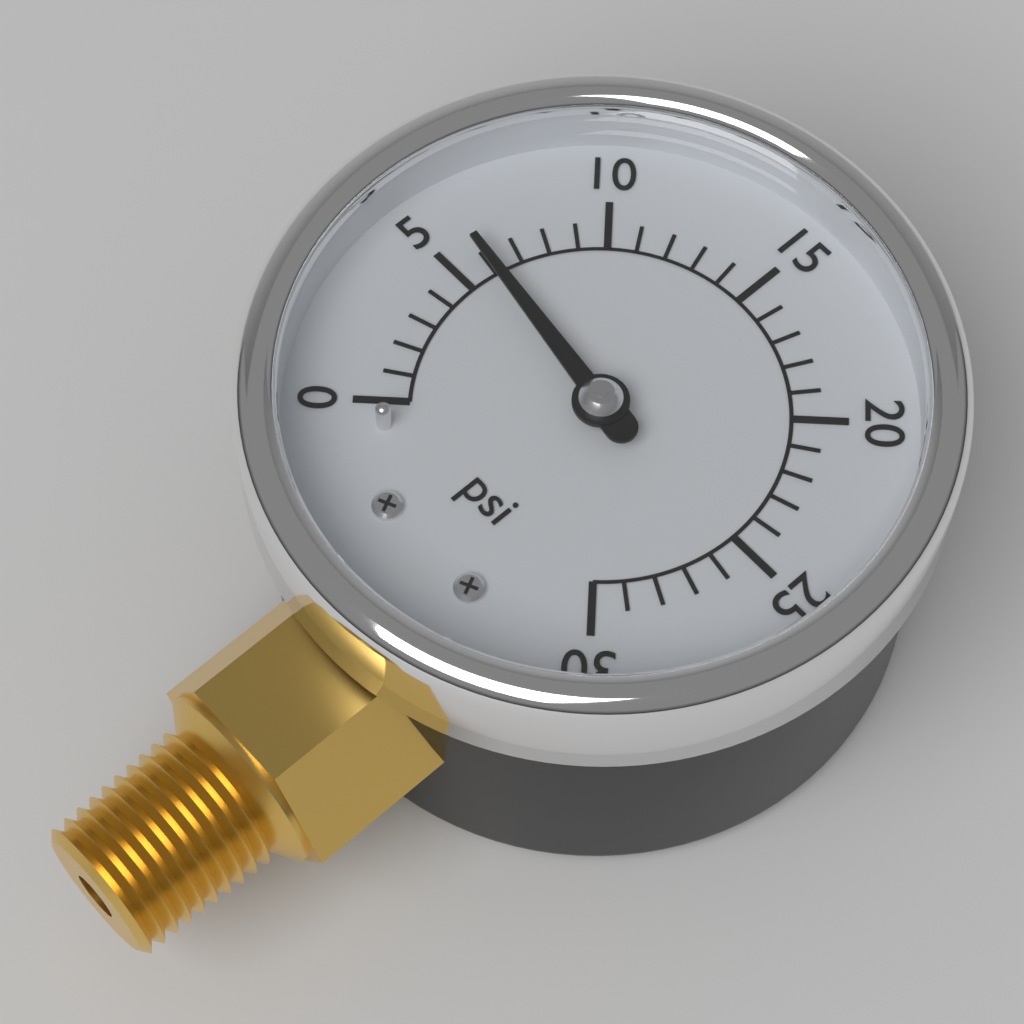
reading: 6 psi
